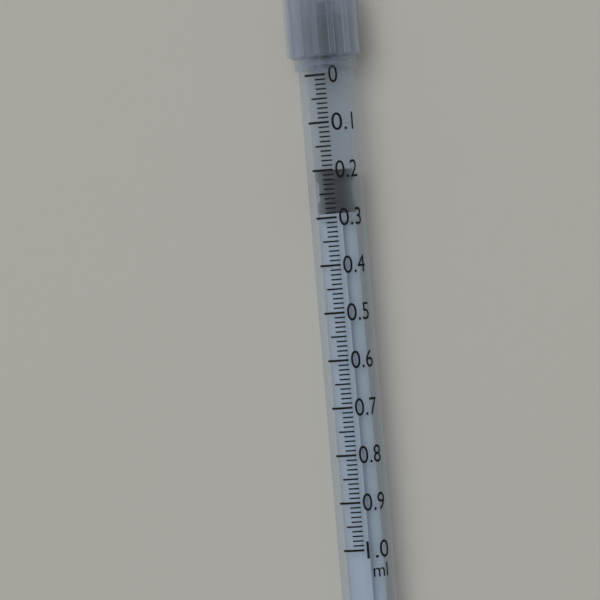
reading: 0.20 ml
